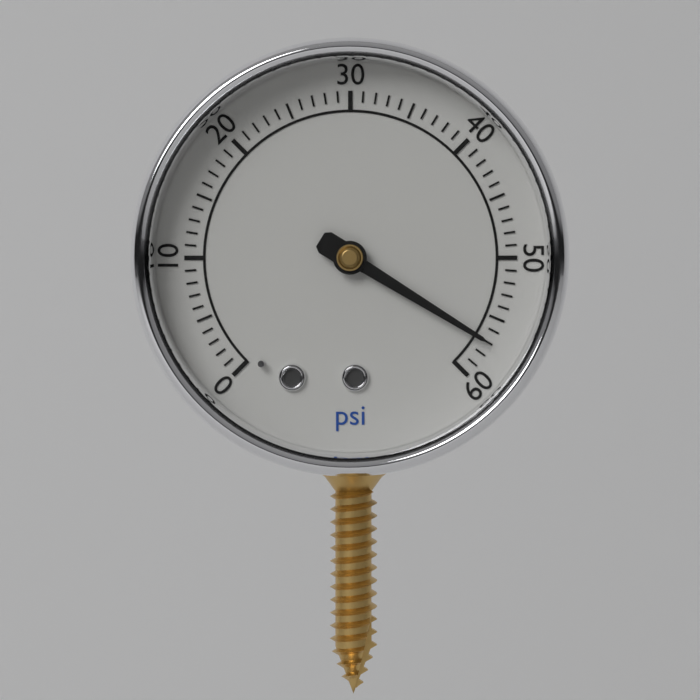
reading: 57 psi
